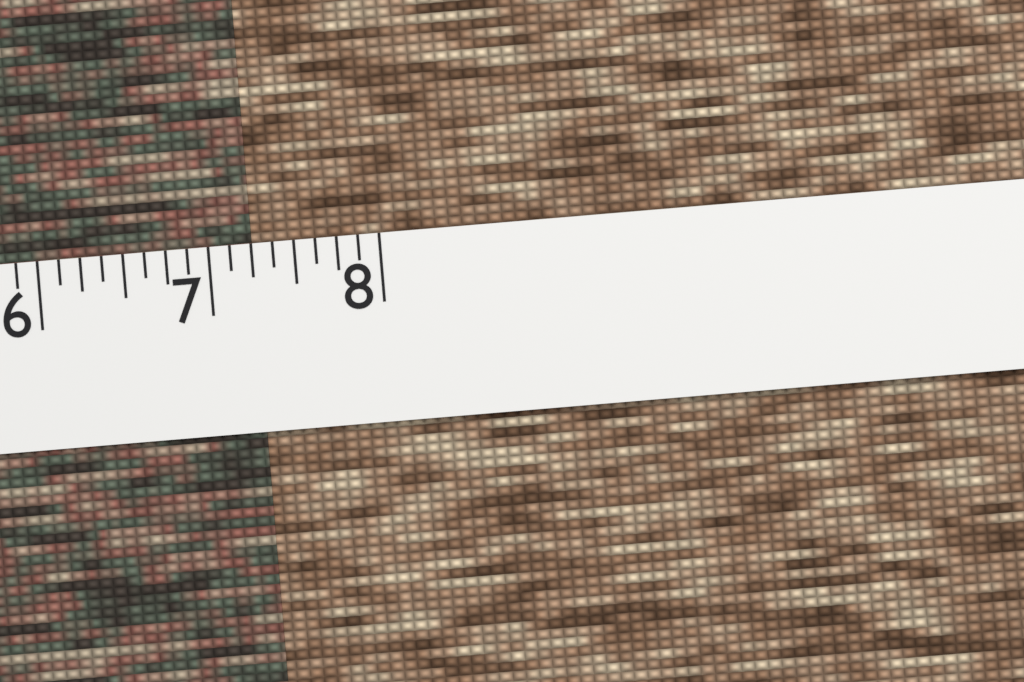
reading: 7.250 (no unit)
